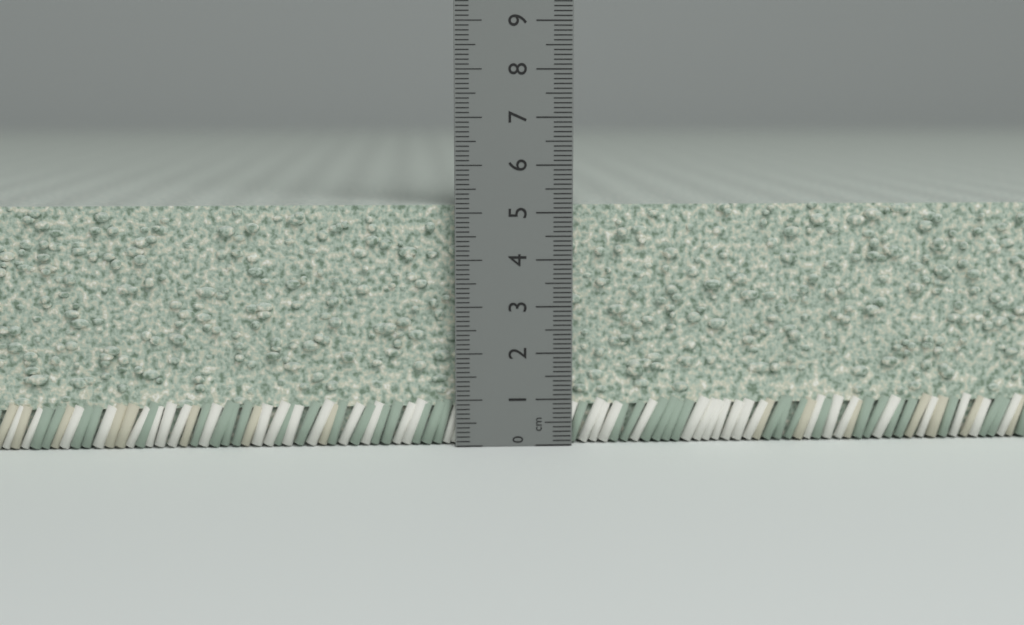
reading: 5.2 cm
